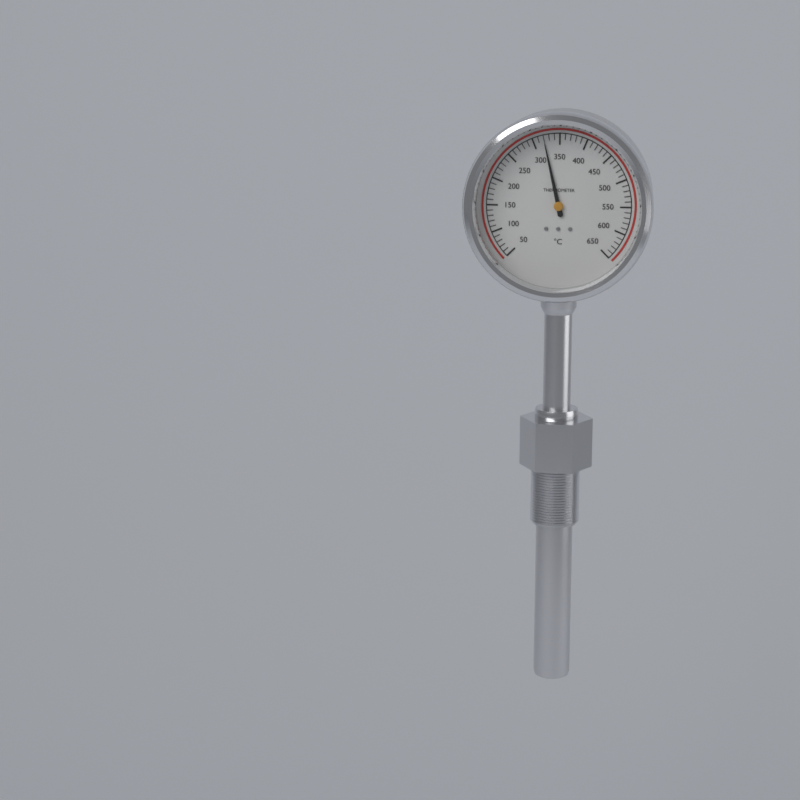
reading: 320 °C
